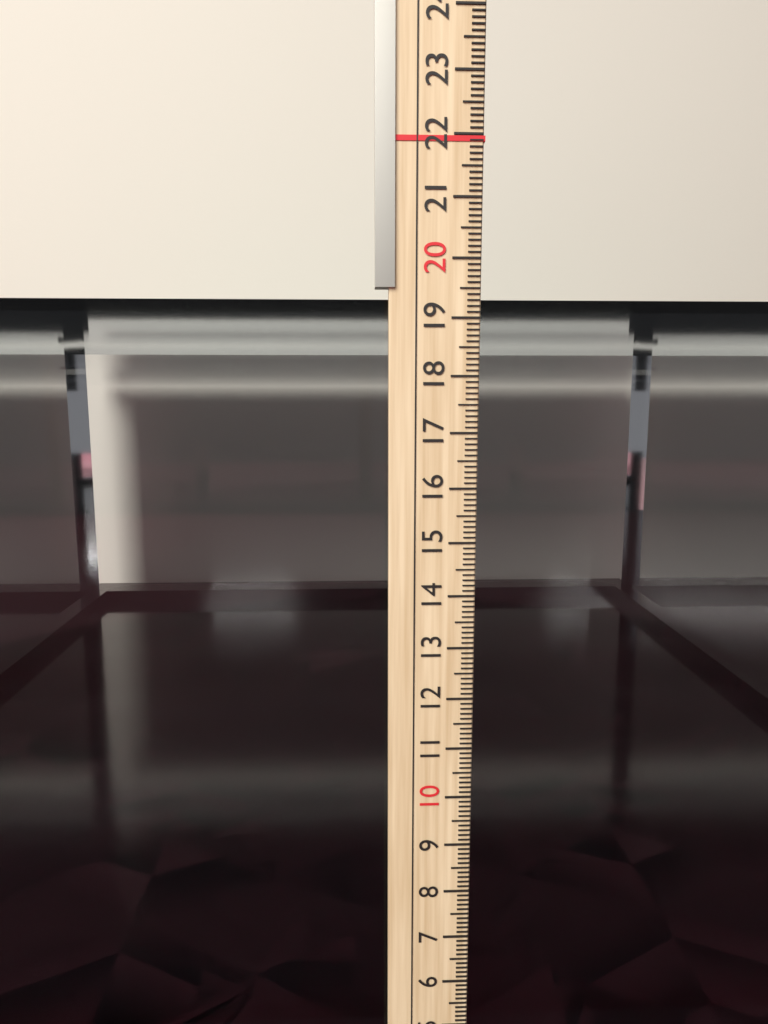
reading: 19.4 cm
